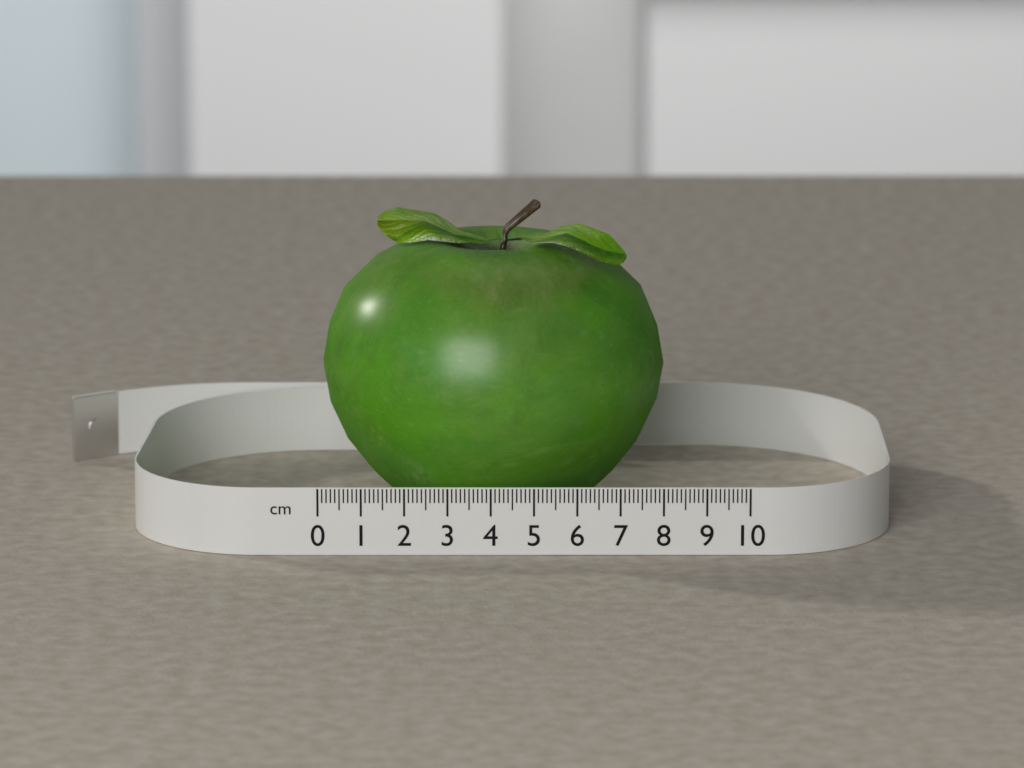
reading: 8.1 cm
